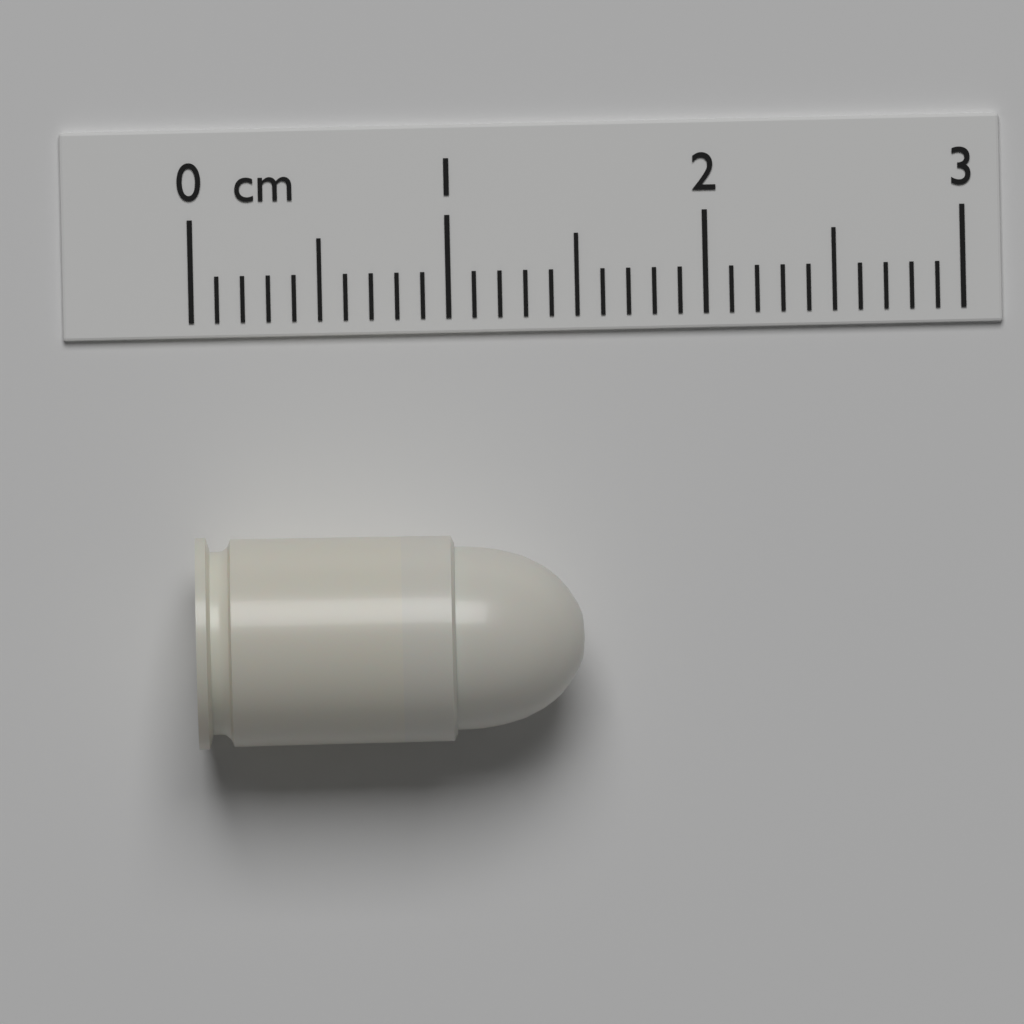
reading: 1.5 cm
